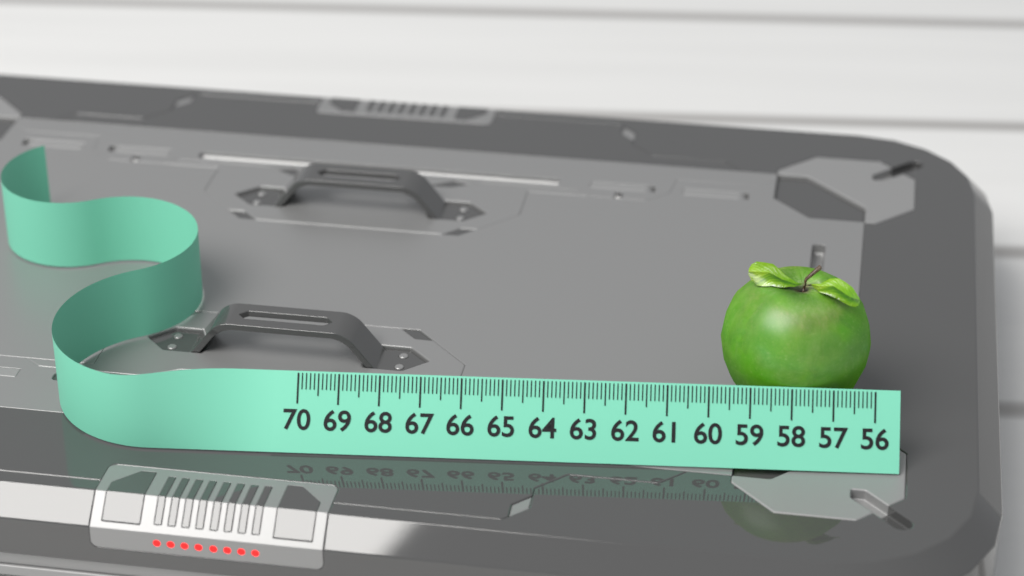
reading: 59.7 (no unit)
